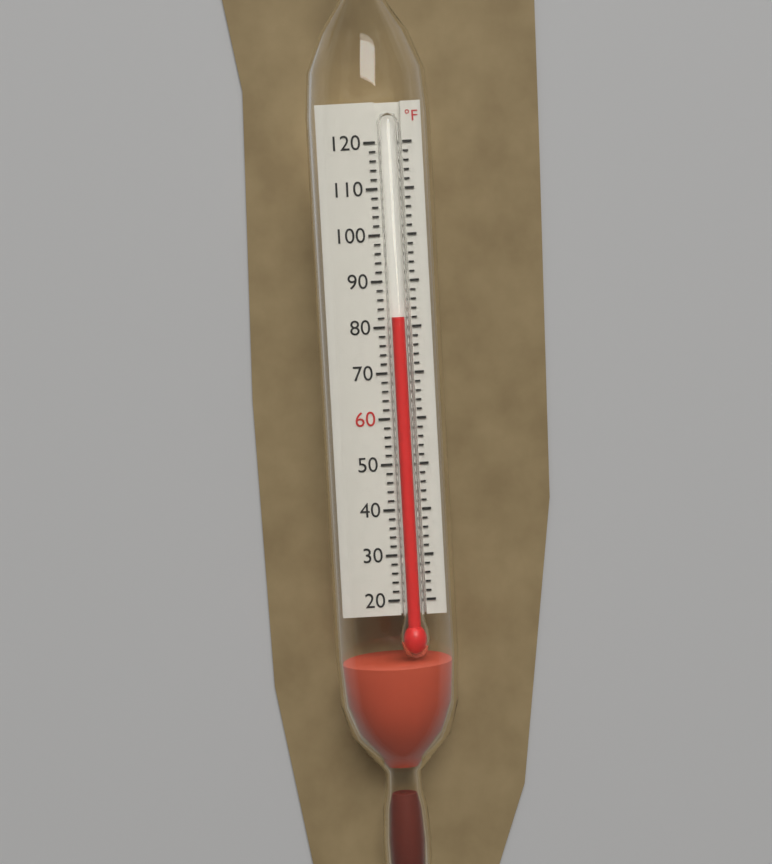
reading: 82 °F
